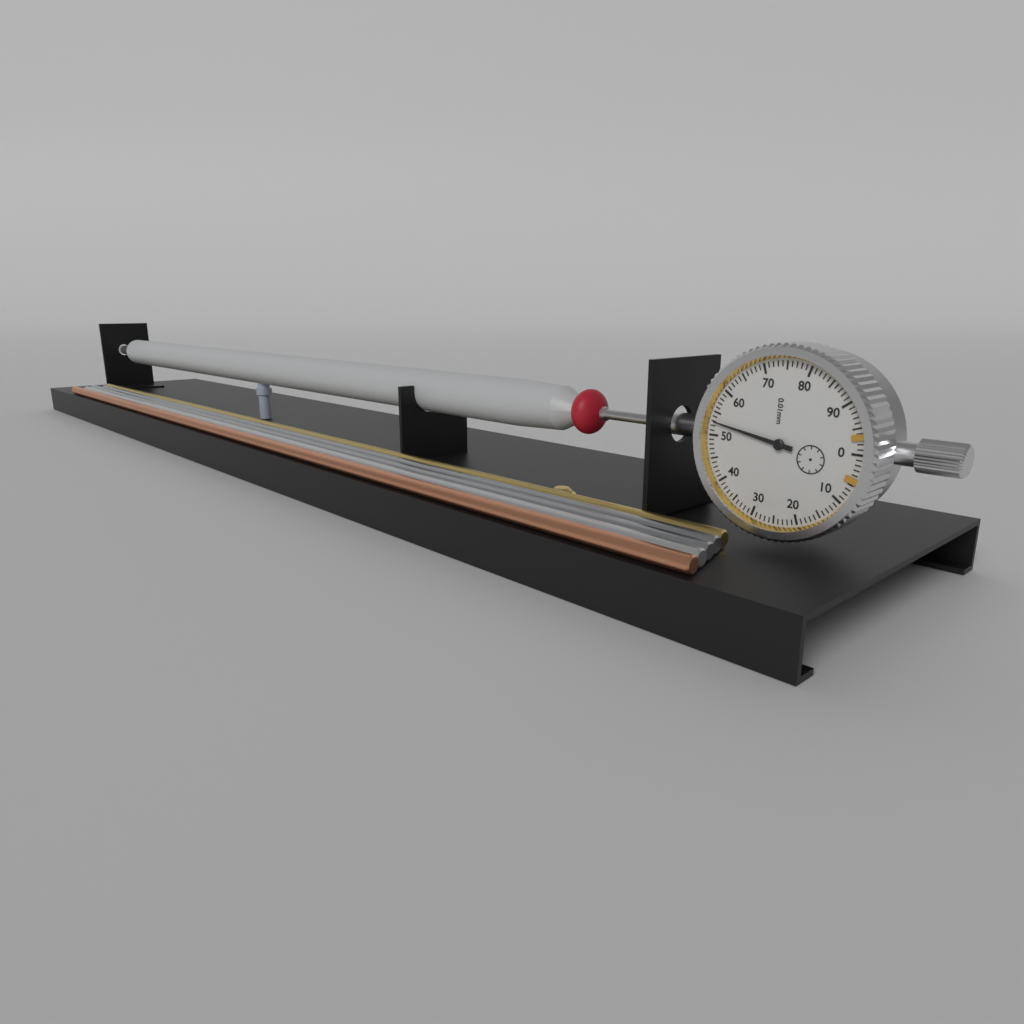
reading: 0.53 mm
